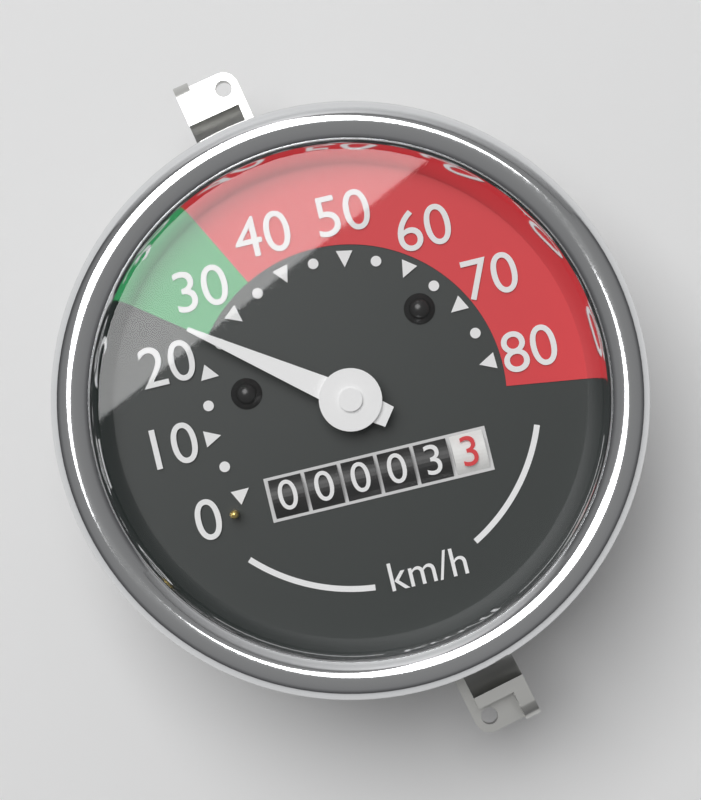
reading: 25 km/h
